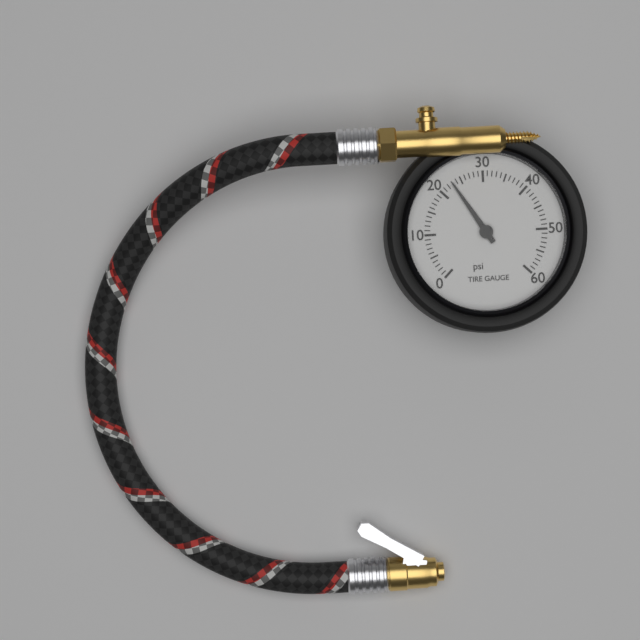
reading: 23 psi
